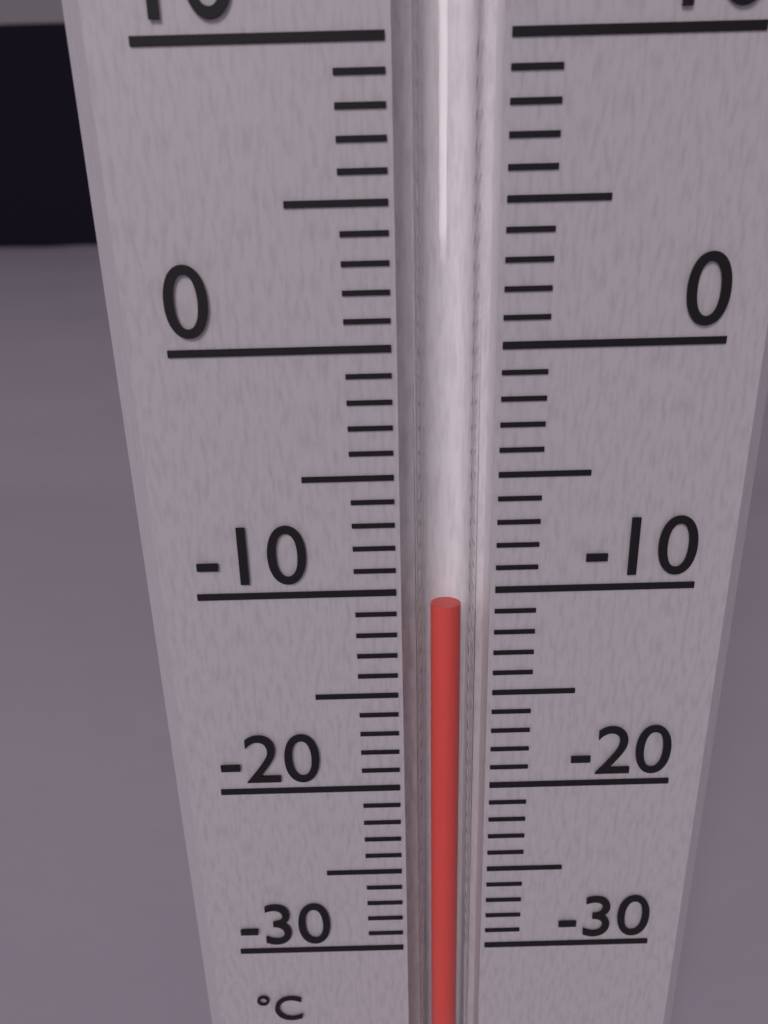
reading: -10.5 °C
